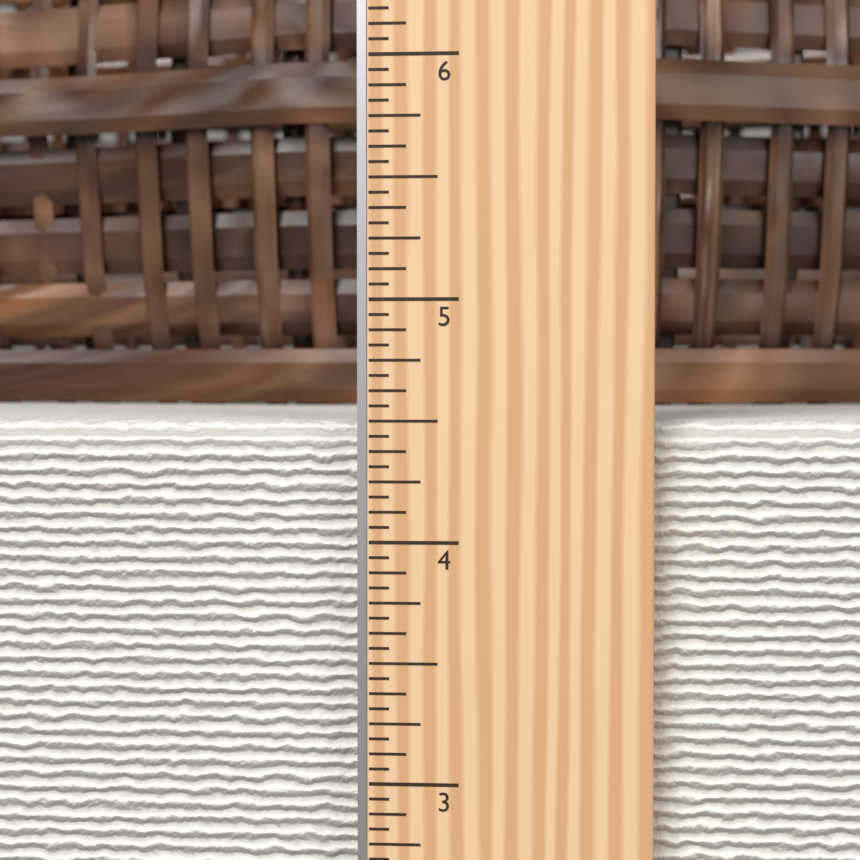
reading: 4.5000 in
